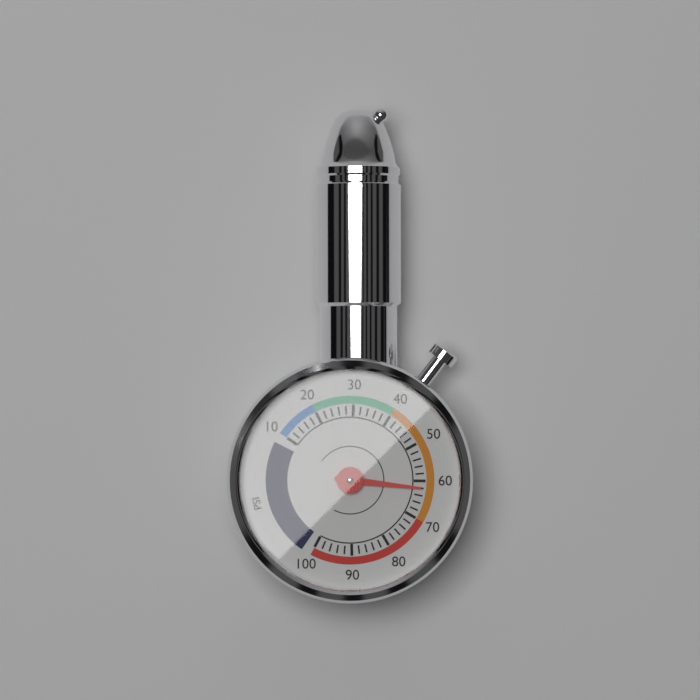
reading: 62 psi
